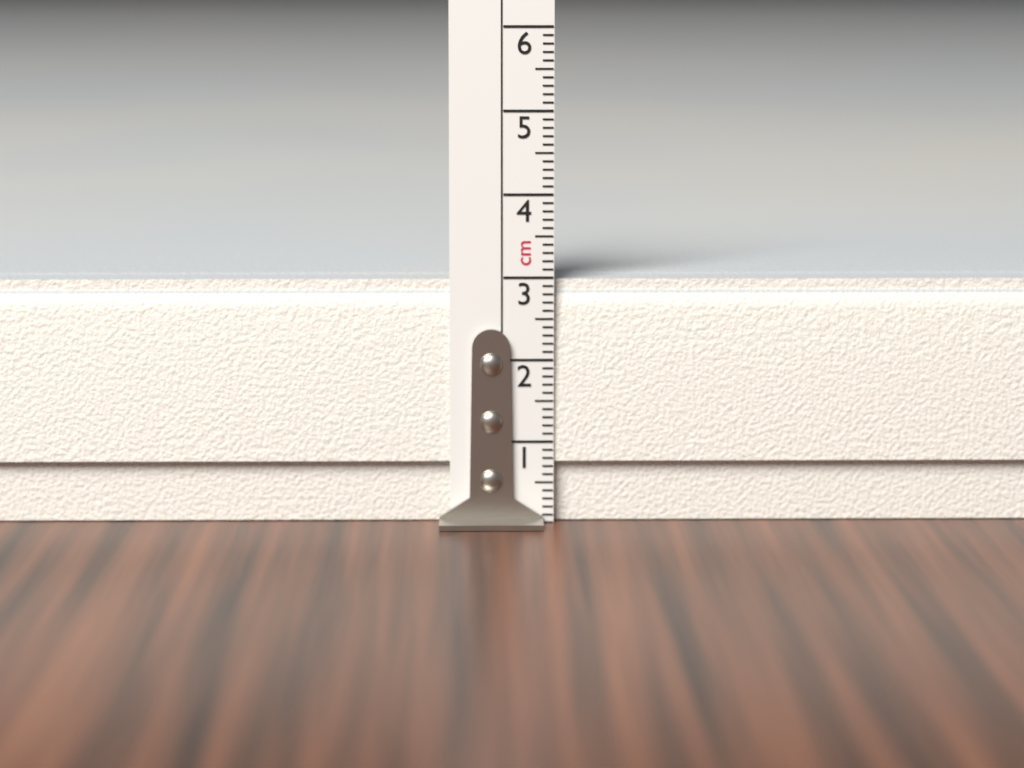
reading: 3.0 cm
